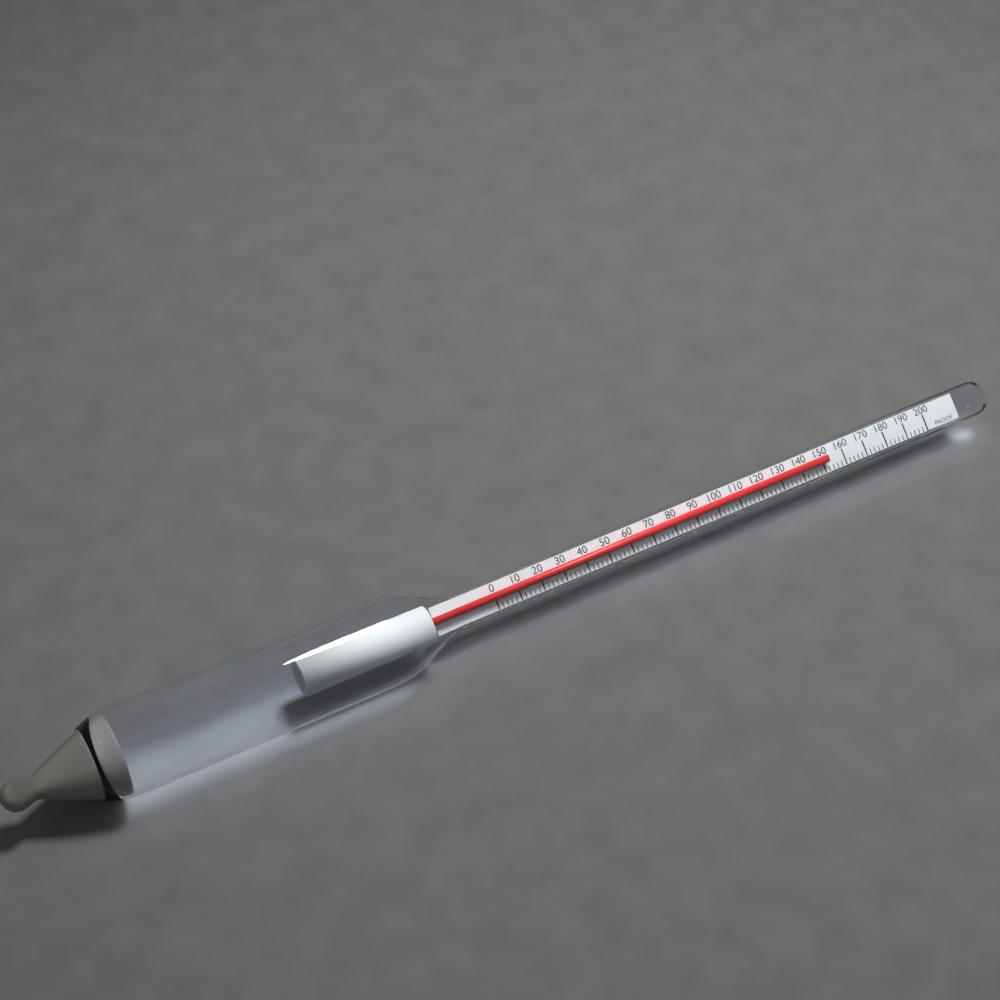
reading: 152 proof
